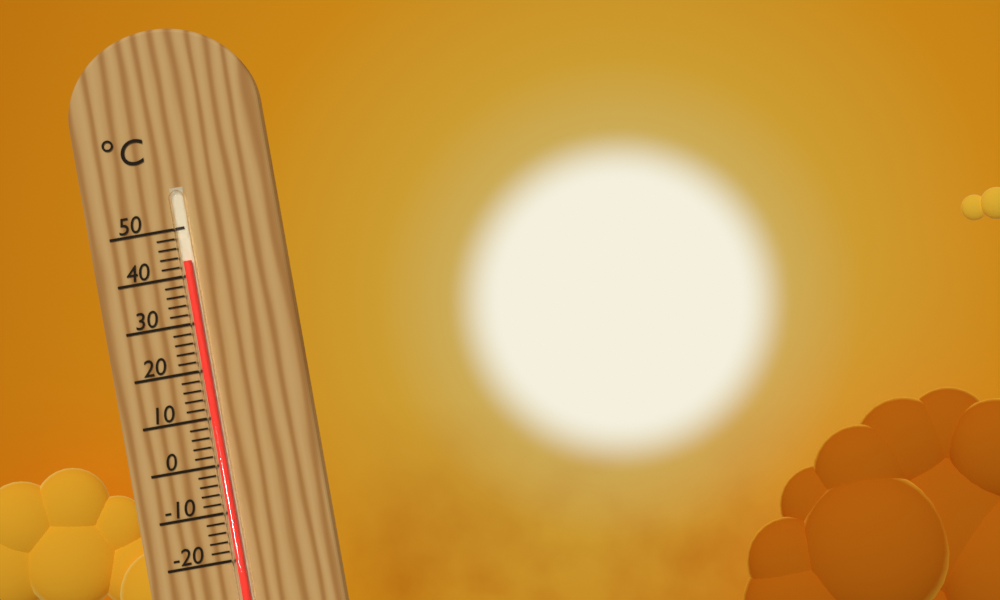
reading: 43 °C
